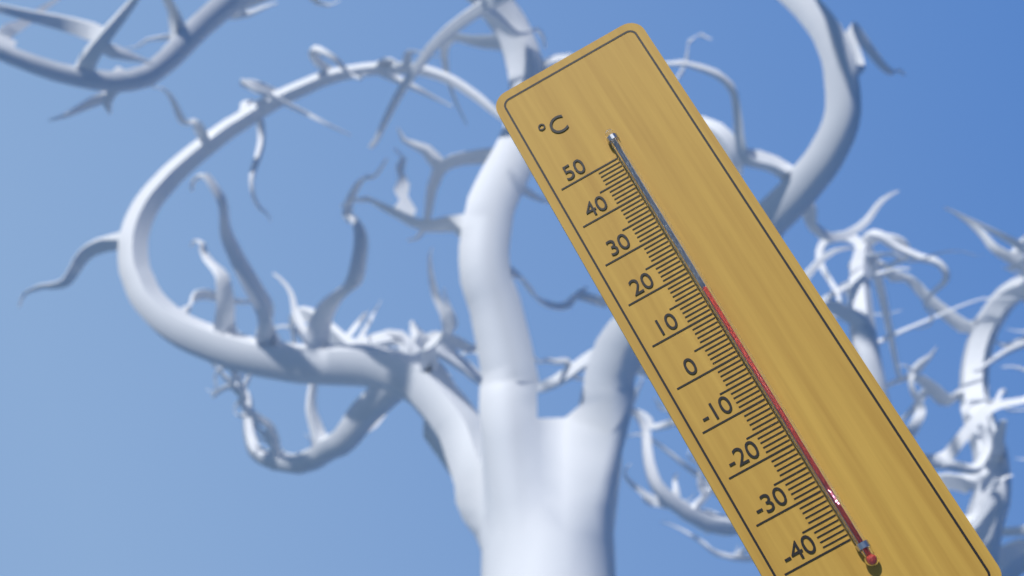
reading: 15 °C
